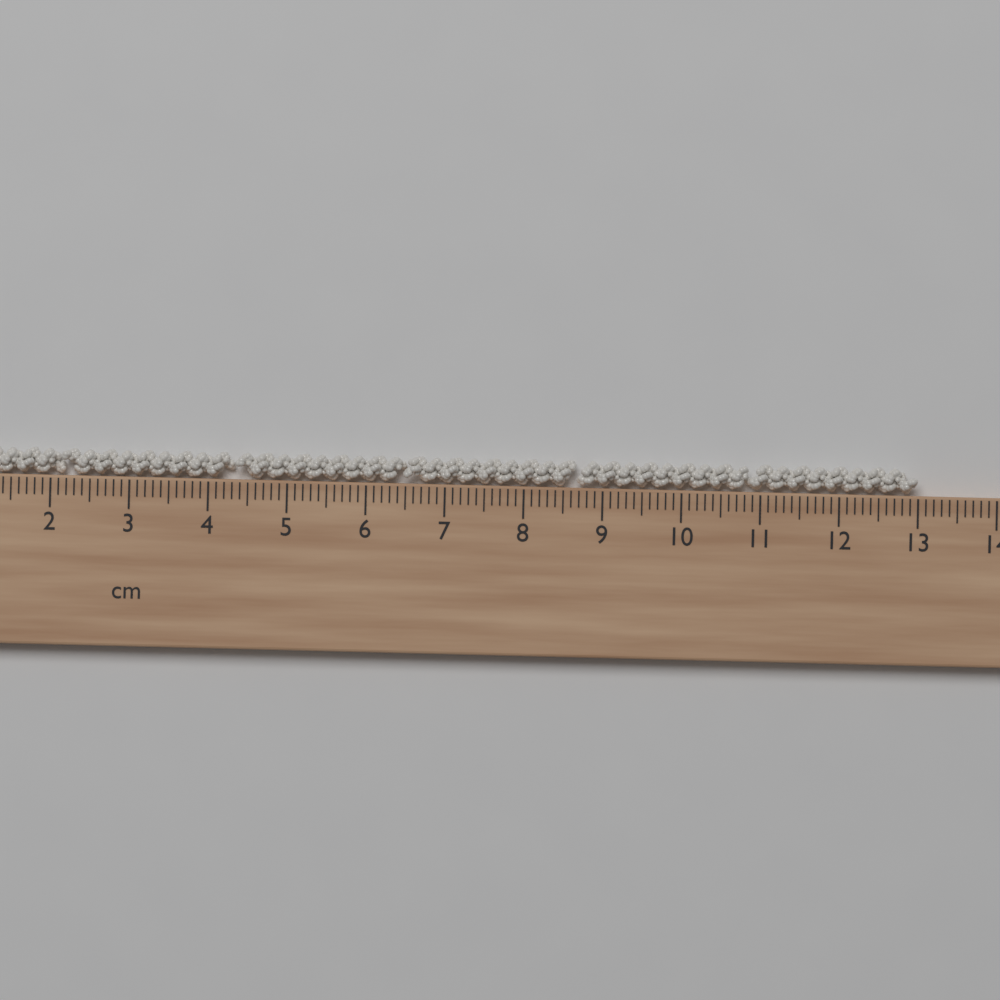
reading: 13.0 cm
